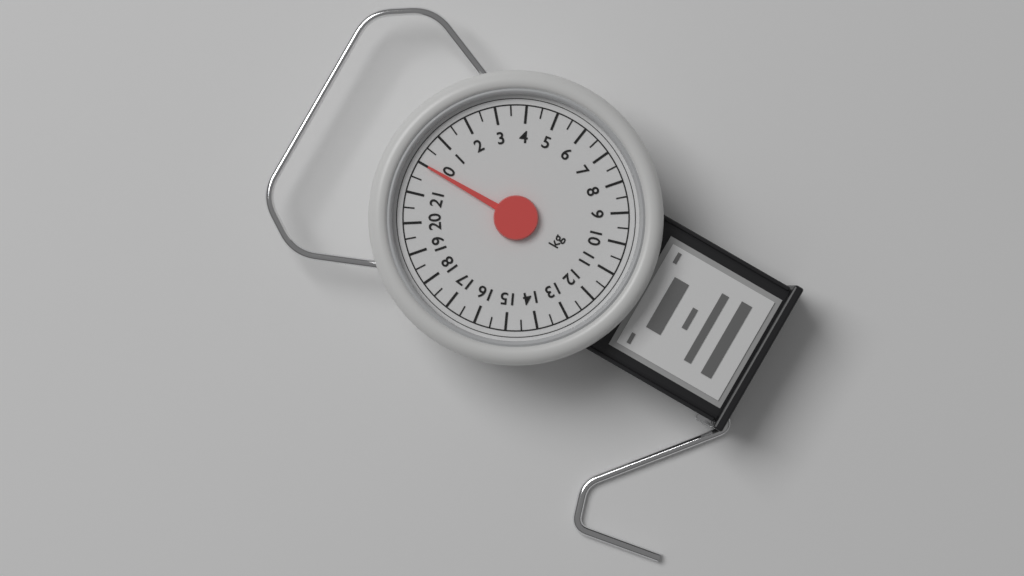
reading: 0.0 kg
